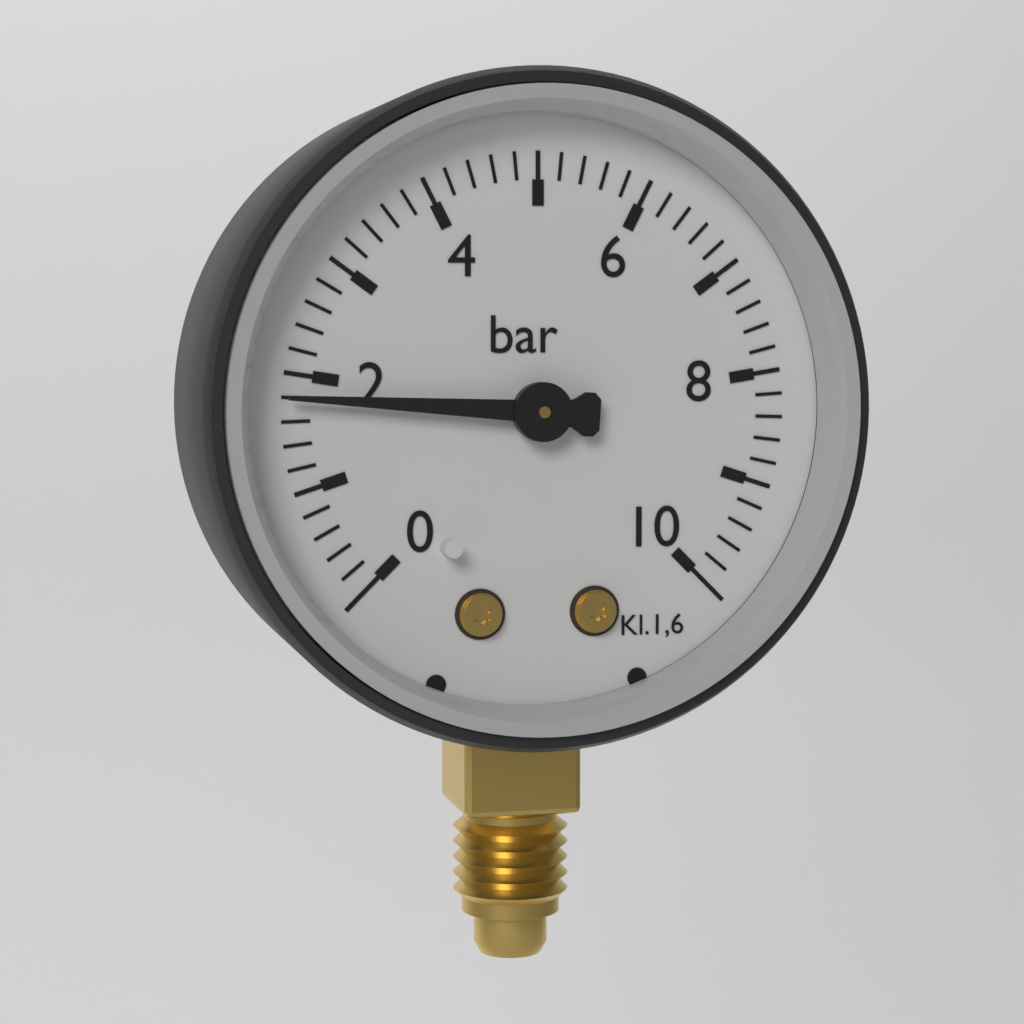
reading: 1.8 bar
